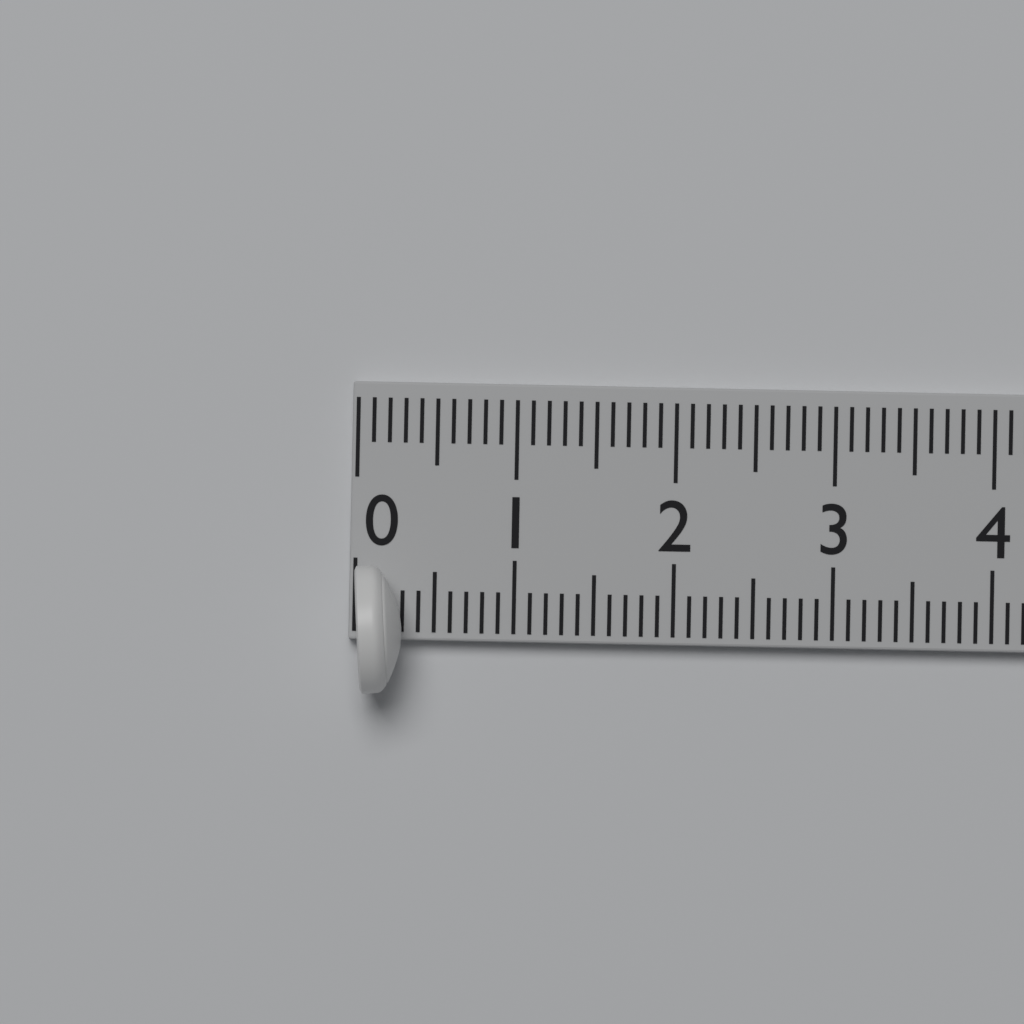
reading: 0.3 (no unit)
